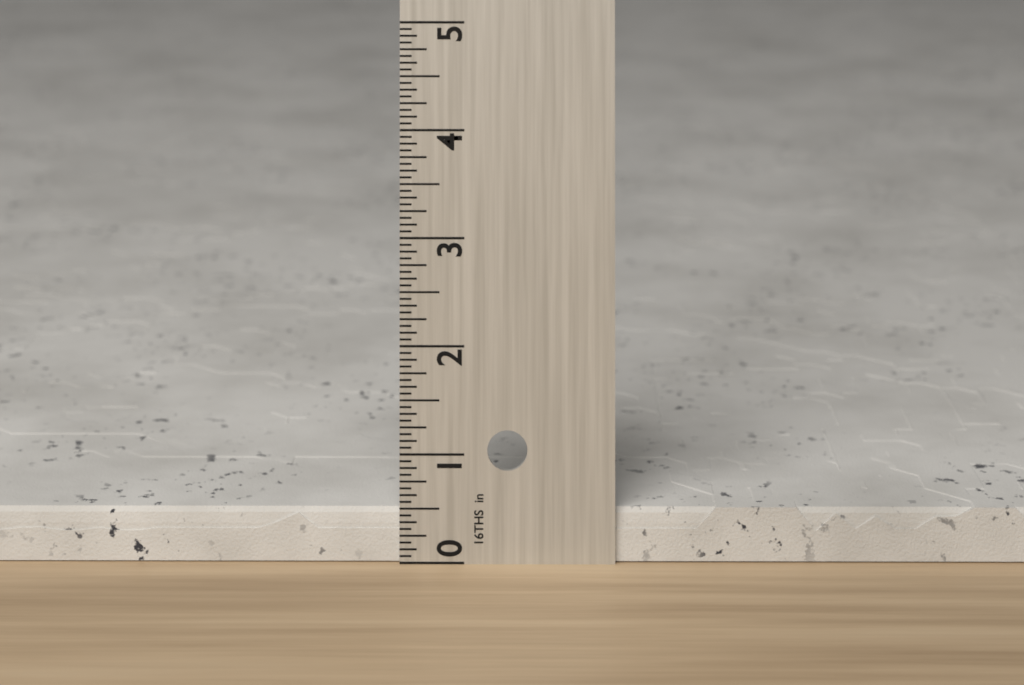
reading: 0.5000 in
